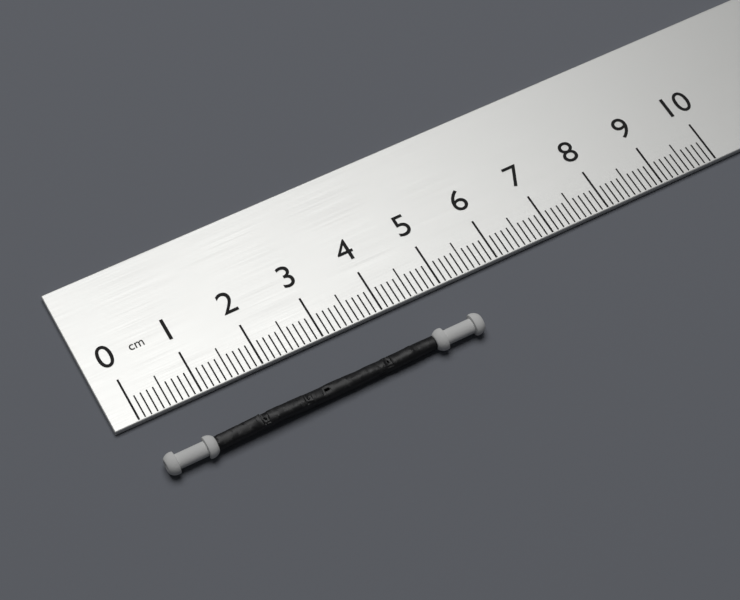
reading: 5.2 cm
